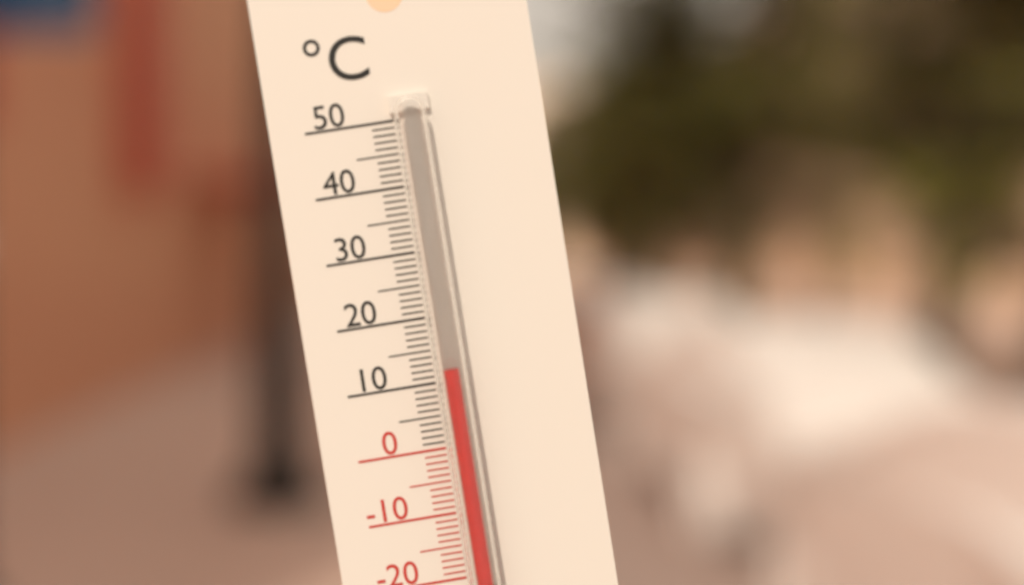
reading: 12 °C
